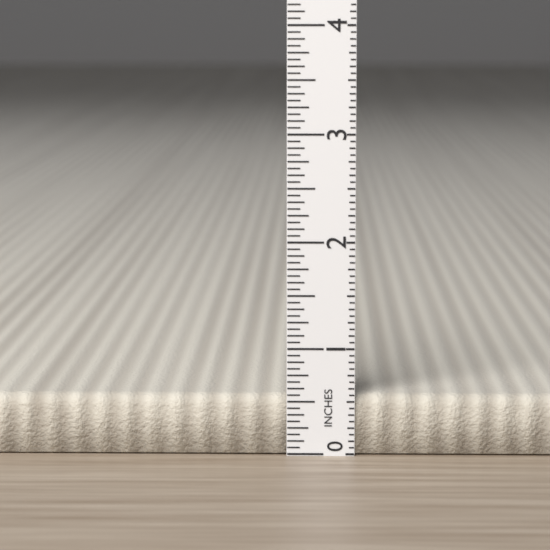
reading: 0.5625 in
